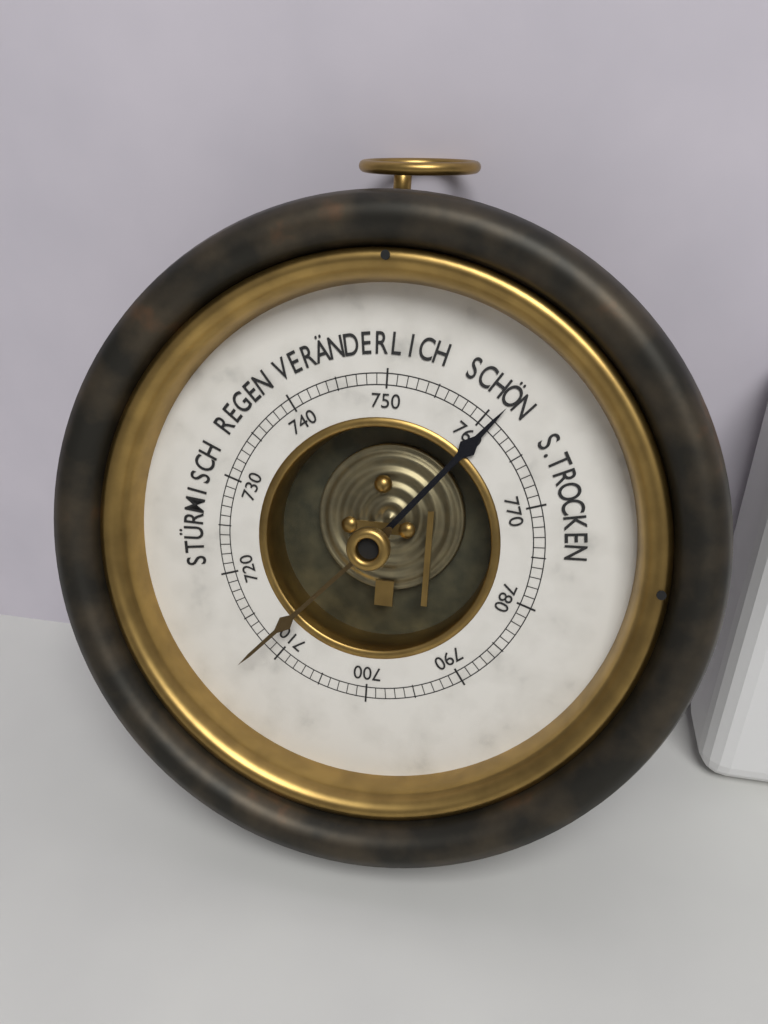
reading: 761 mmHg
